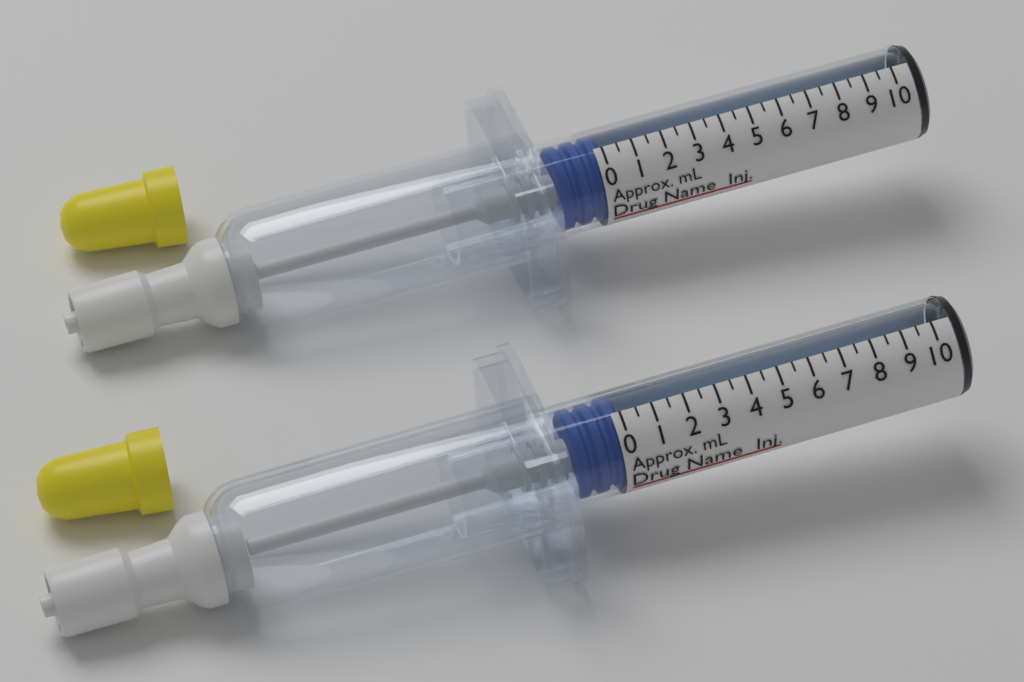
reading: 0.0 ml
